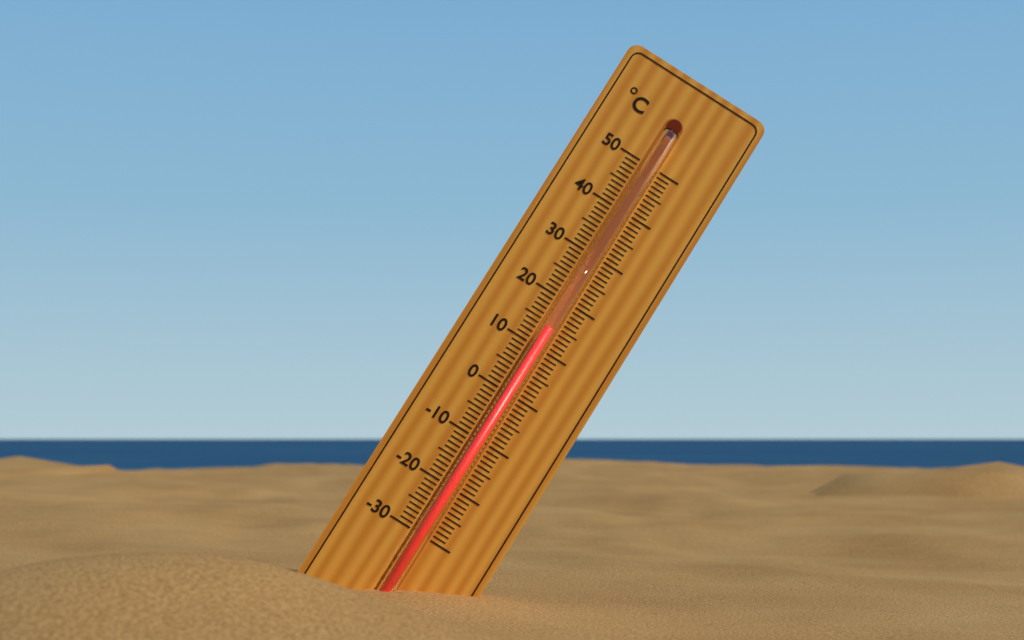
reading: 14 °C
